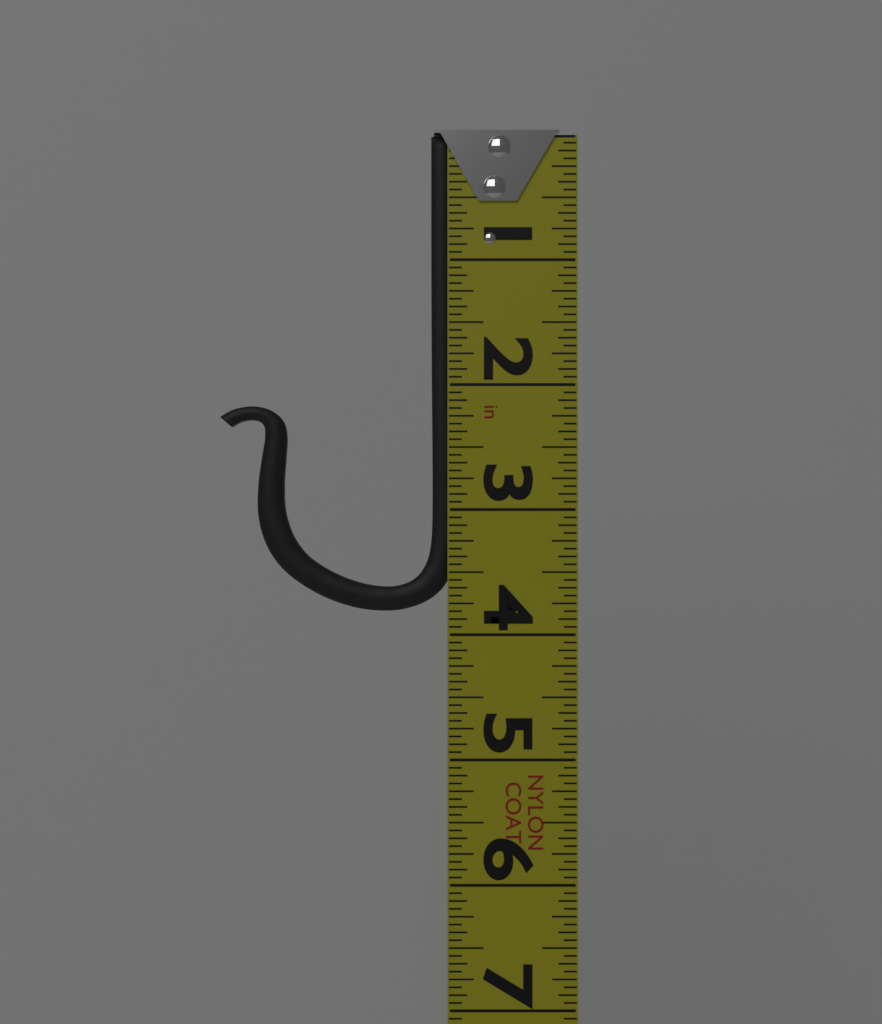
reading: 3.8125 in
